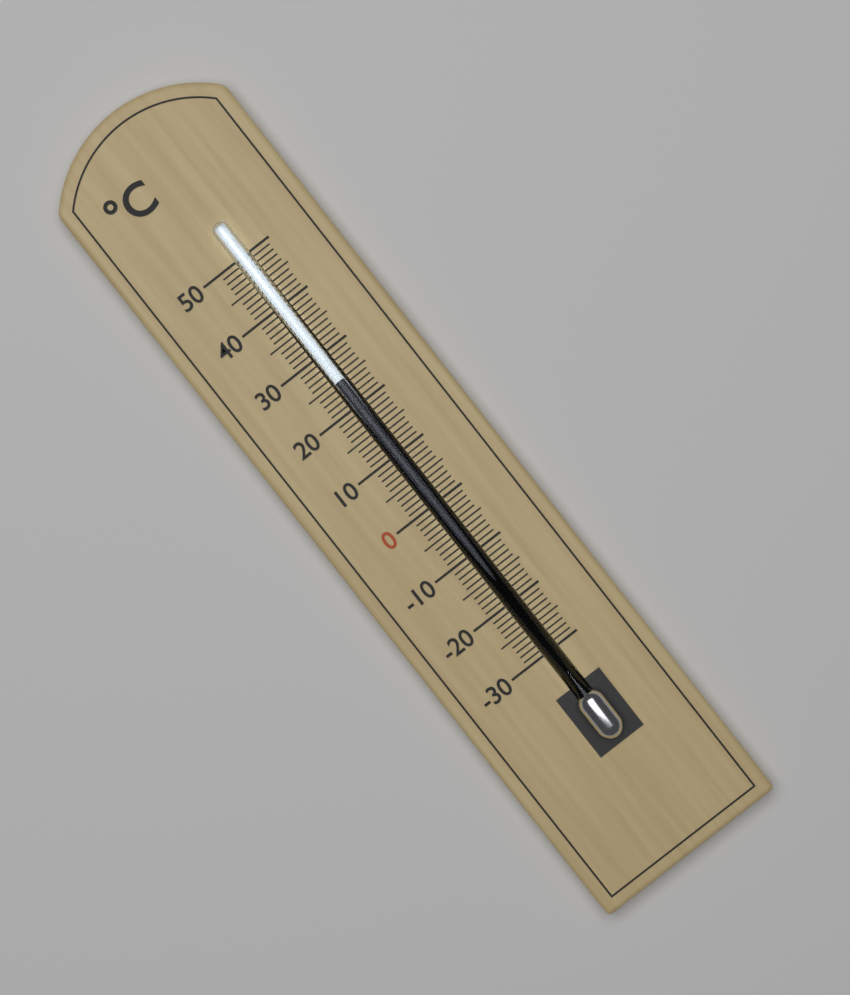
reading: 25 °C
